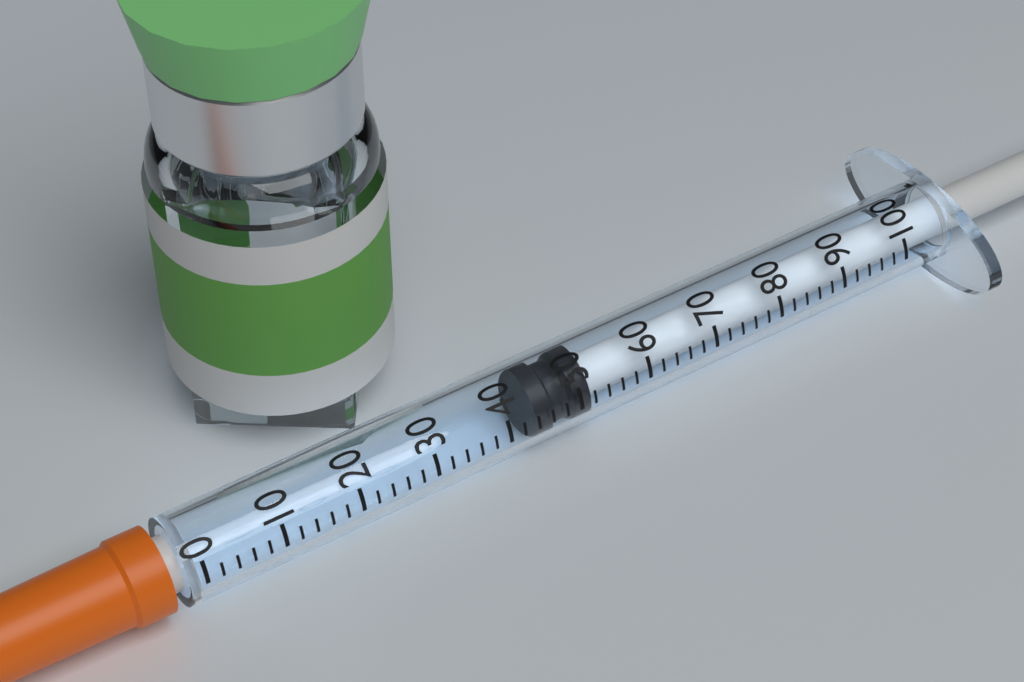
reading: 44 (no unit)
